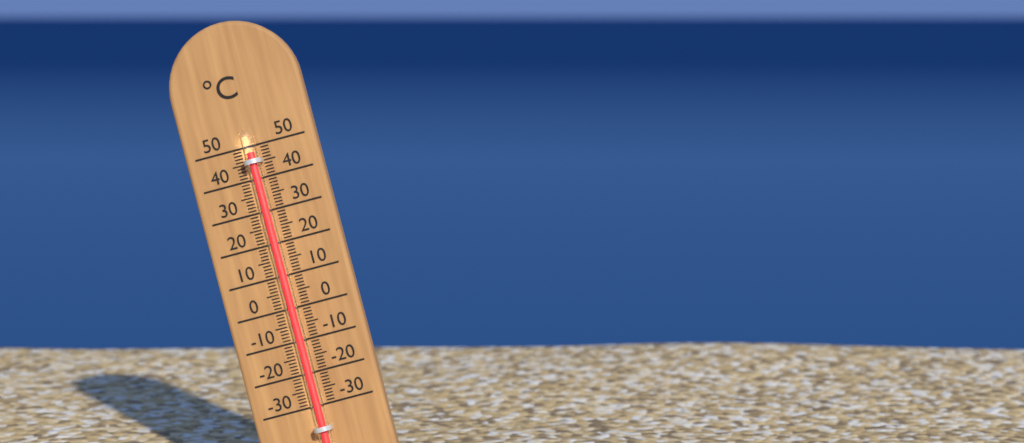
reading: 48 °C
